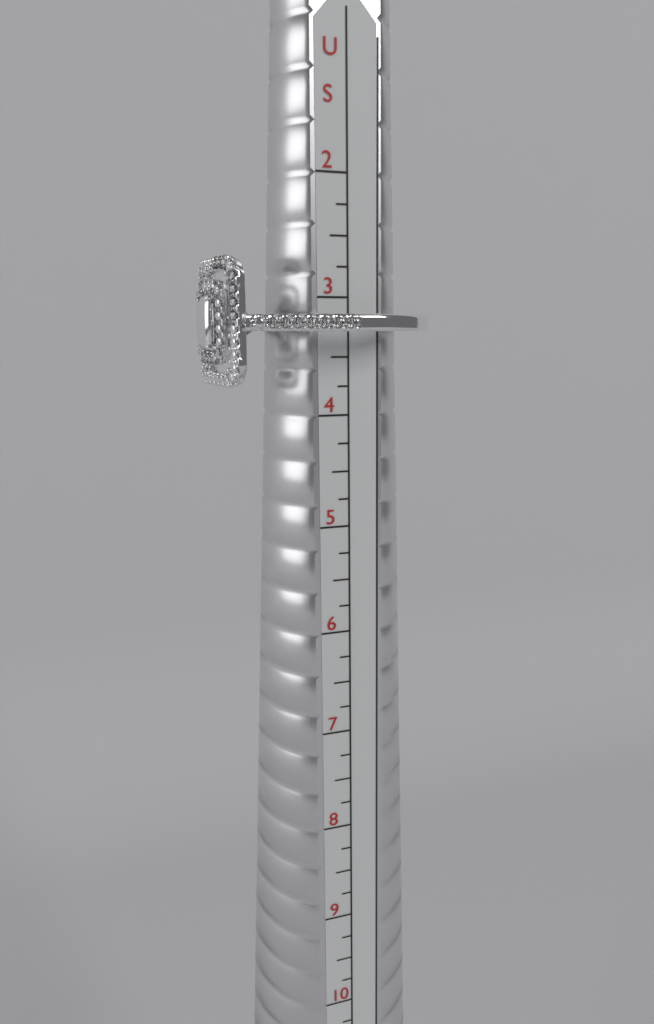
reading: 3.75 US
